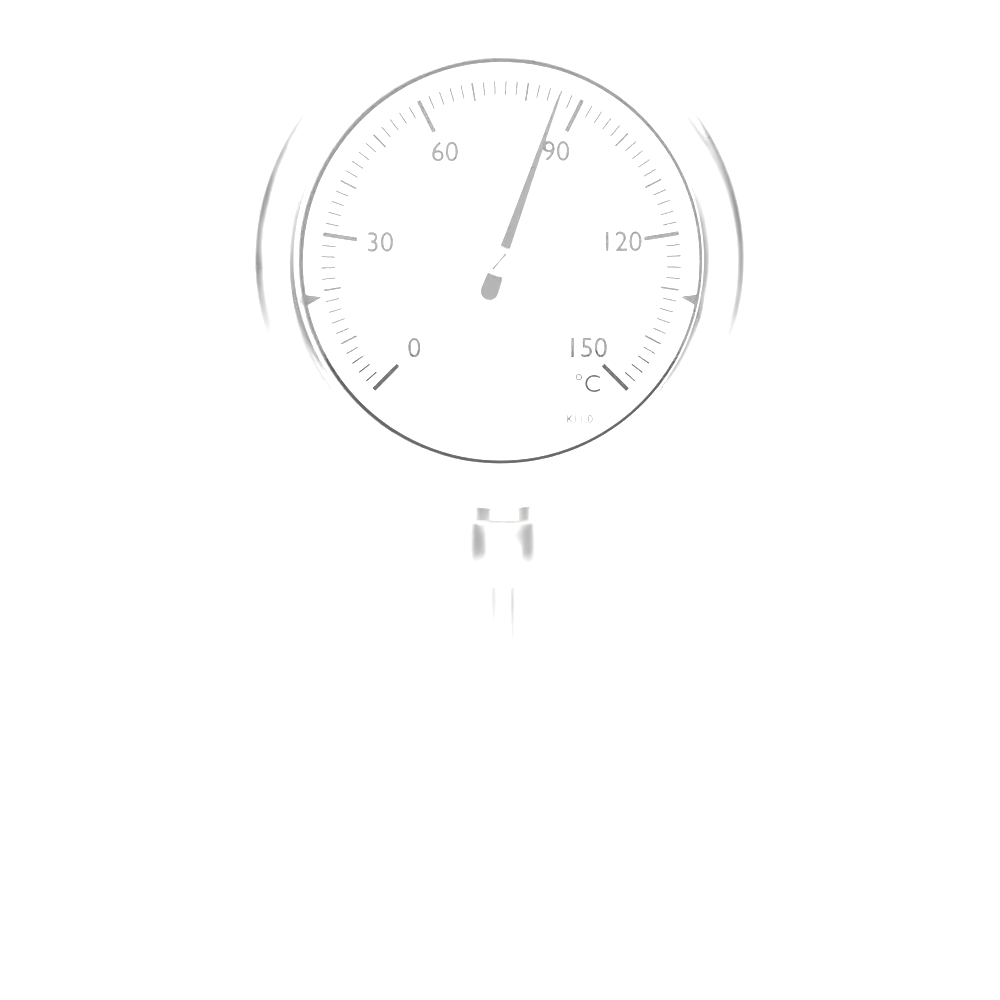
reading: 86 °C
